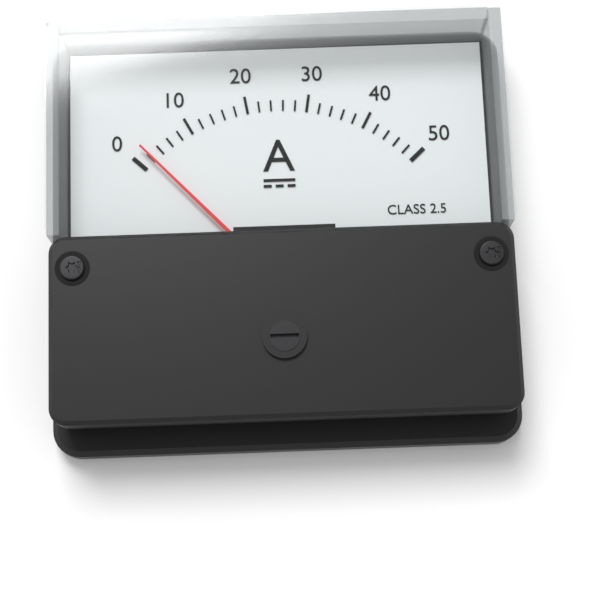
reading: 2 A
